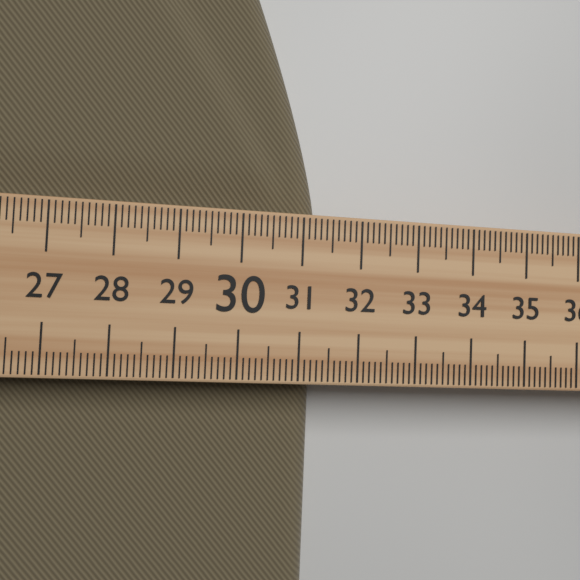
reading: 31.4 (no unit)
